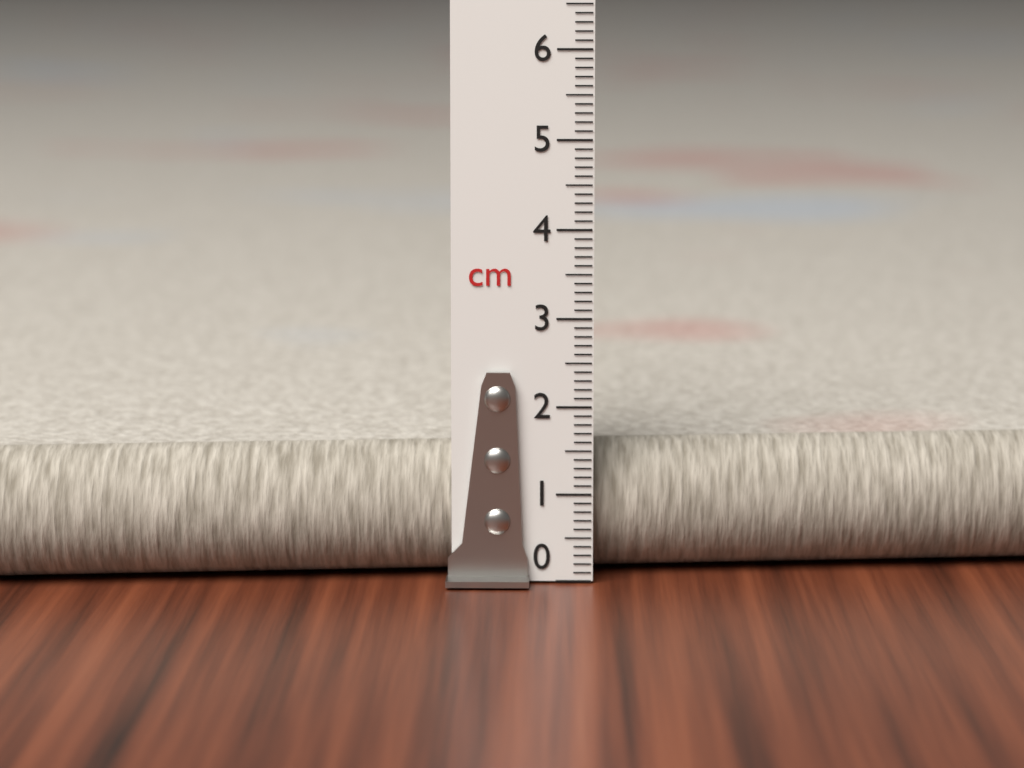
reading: 1.5 cm
